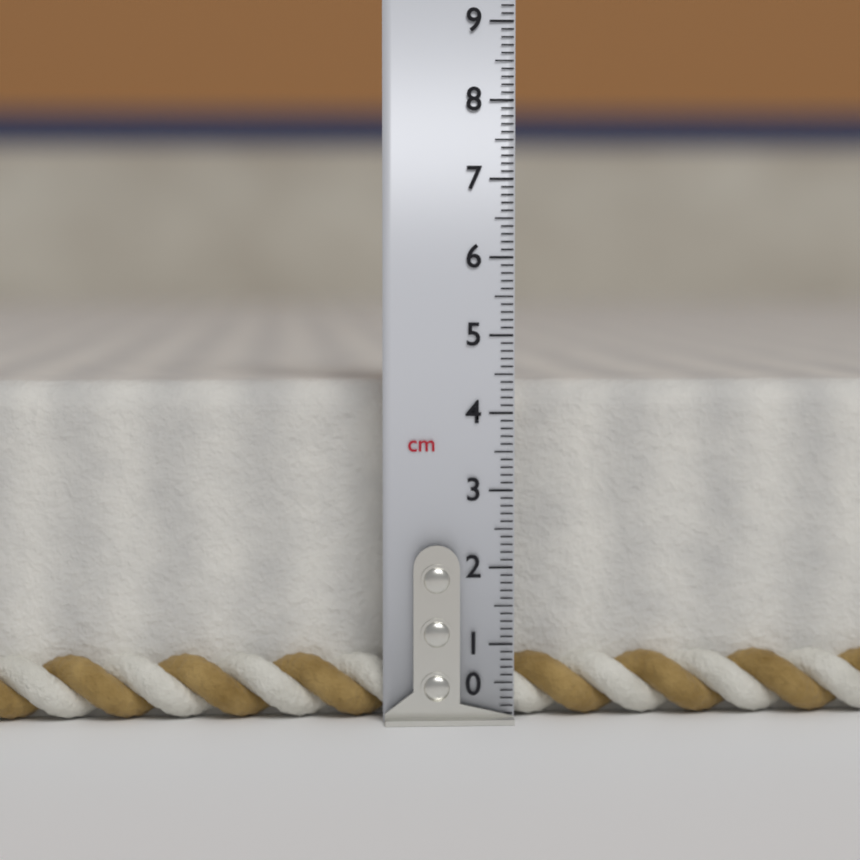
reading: 4.4 cm
